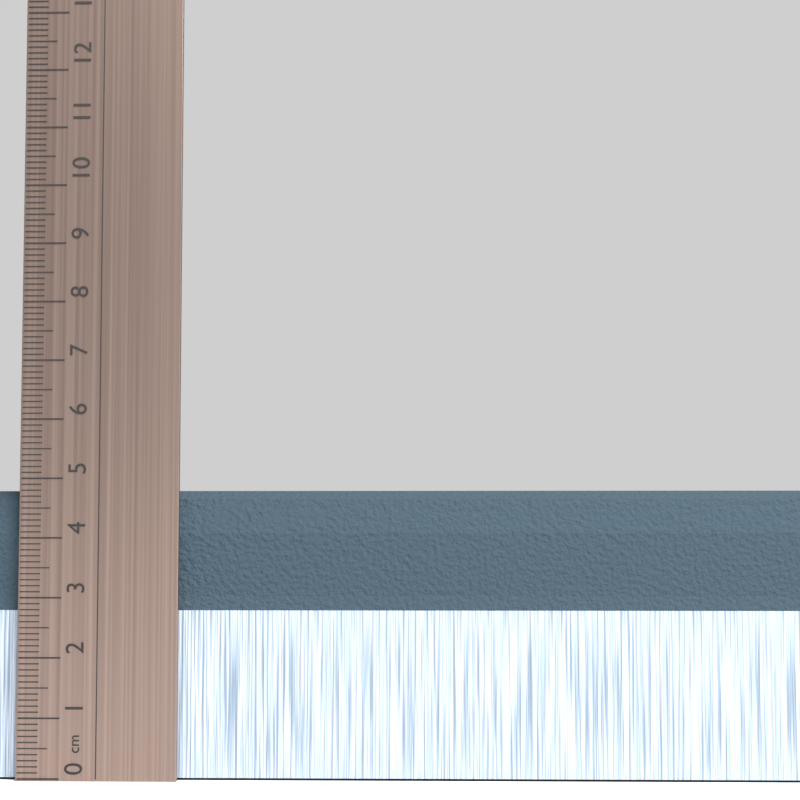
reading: 4.8 cm
